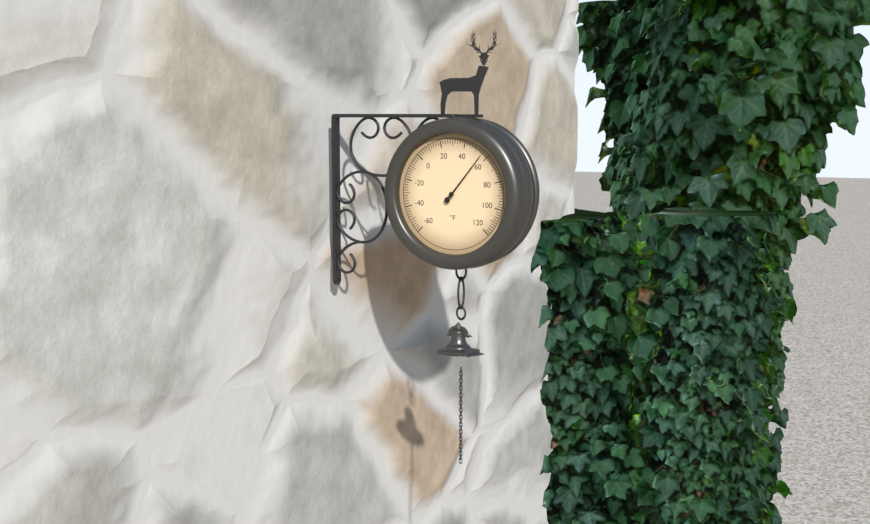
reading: 56 °F
